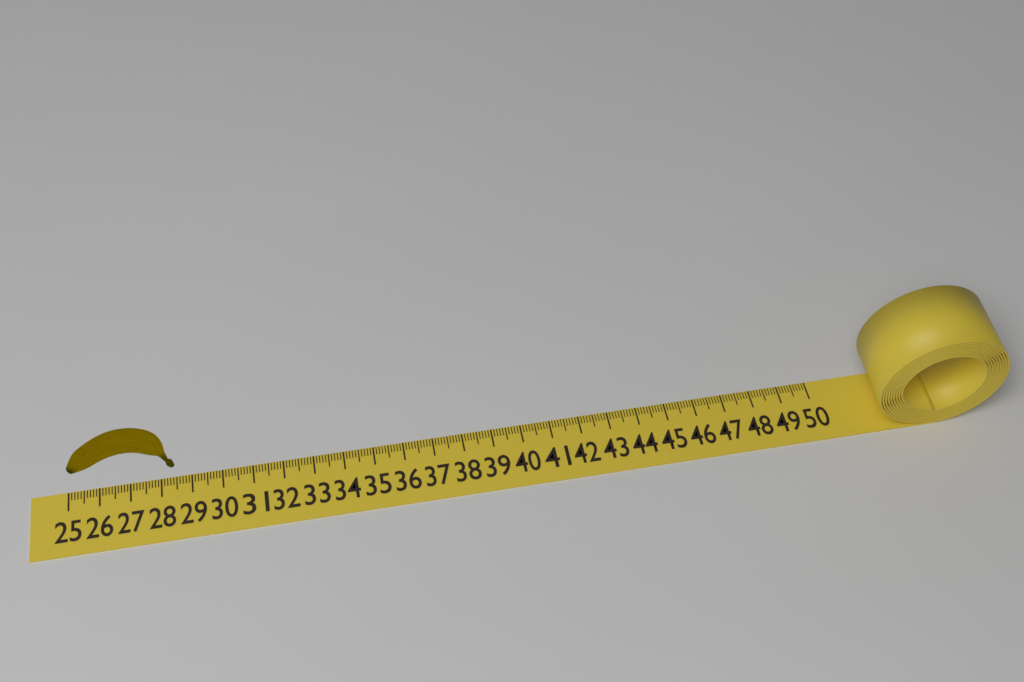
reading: 28.5 (no unit)
